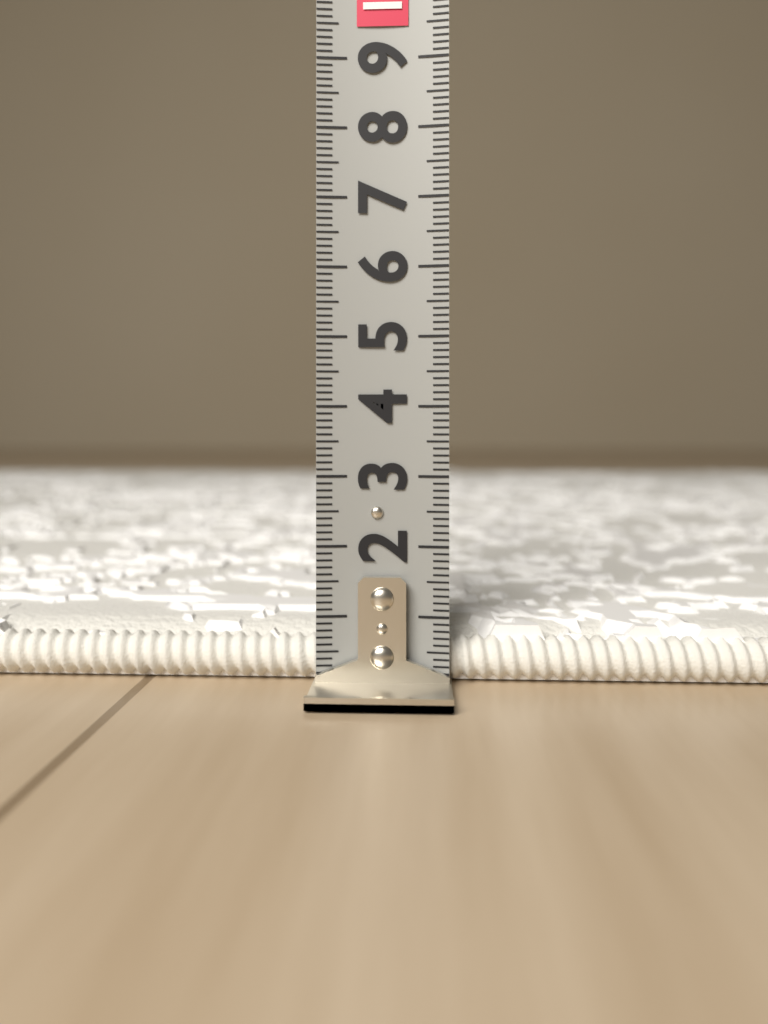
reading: 0.8 (no unit)
